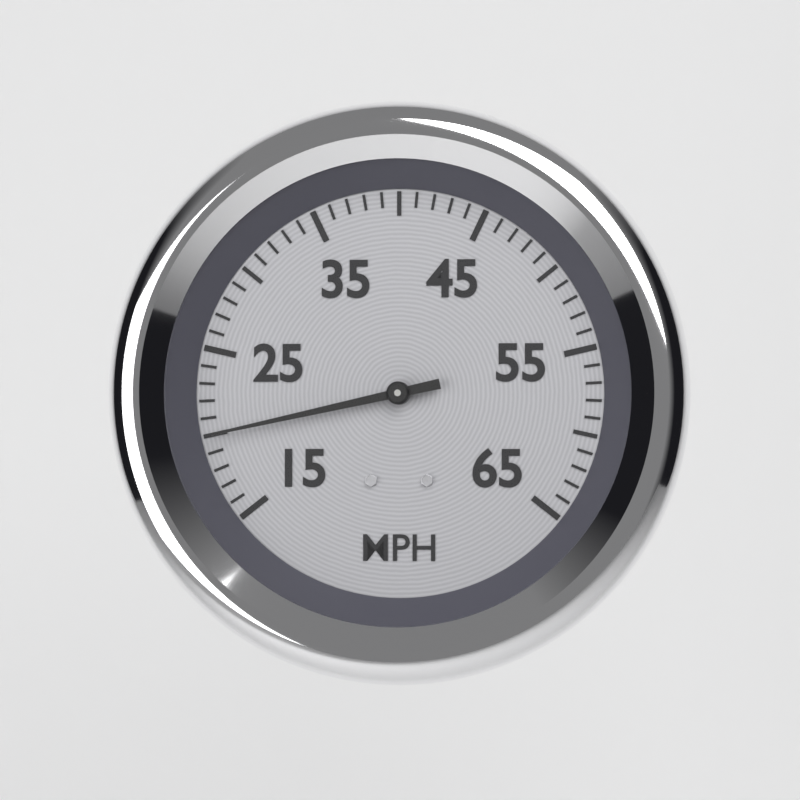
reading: 20 MPH
